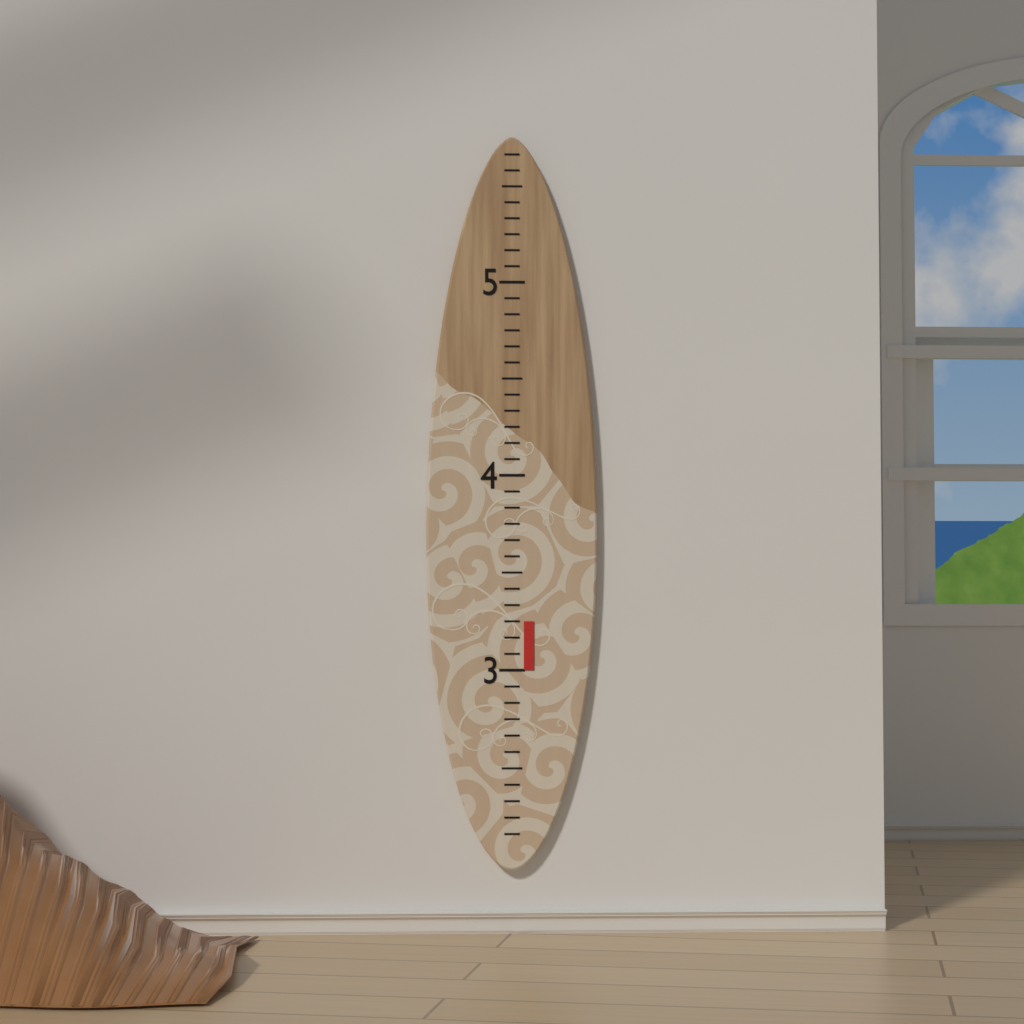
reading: 3.250000 (no unit)
